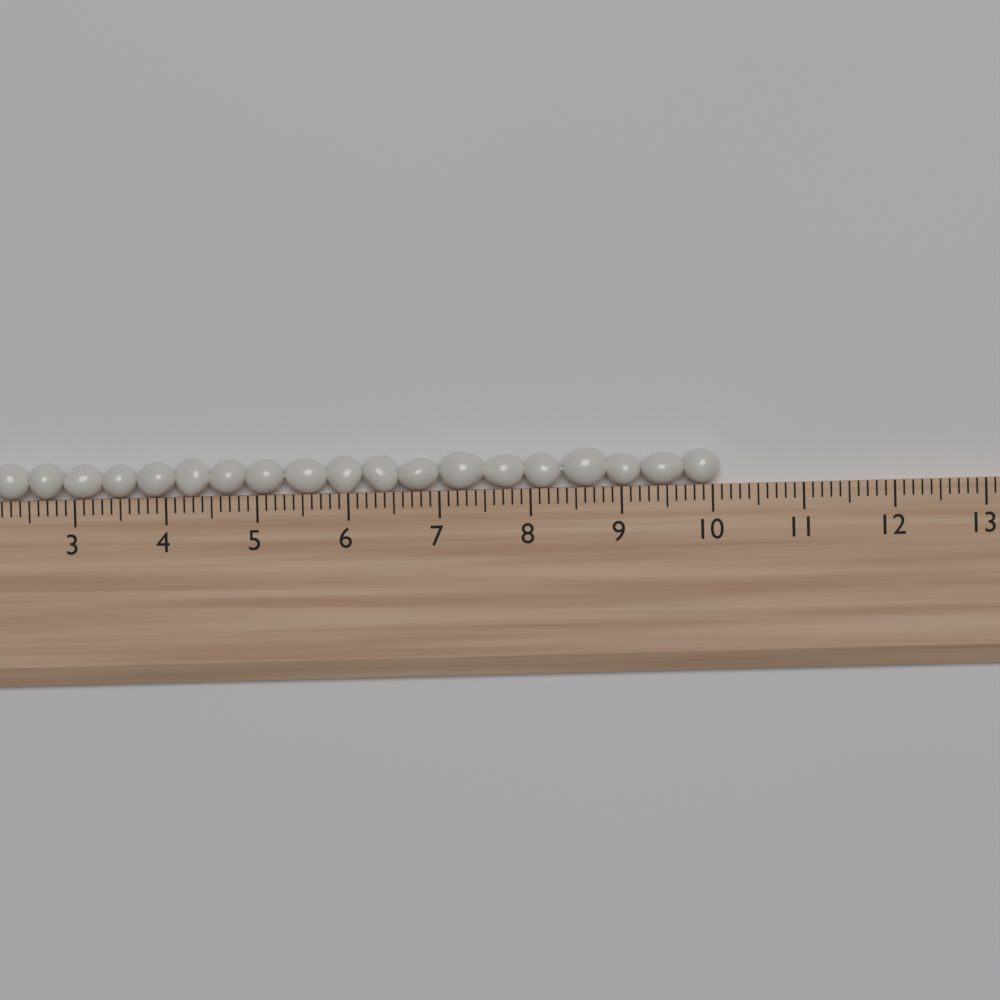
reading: 10.1 (no unit)
